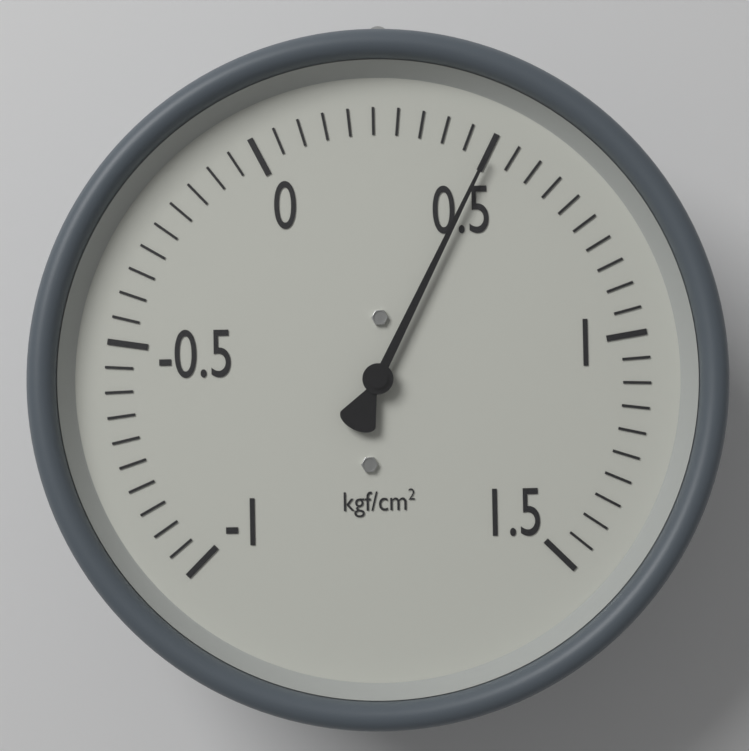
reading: 0.50 kgf/cm²
